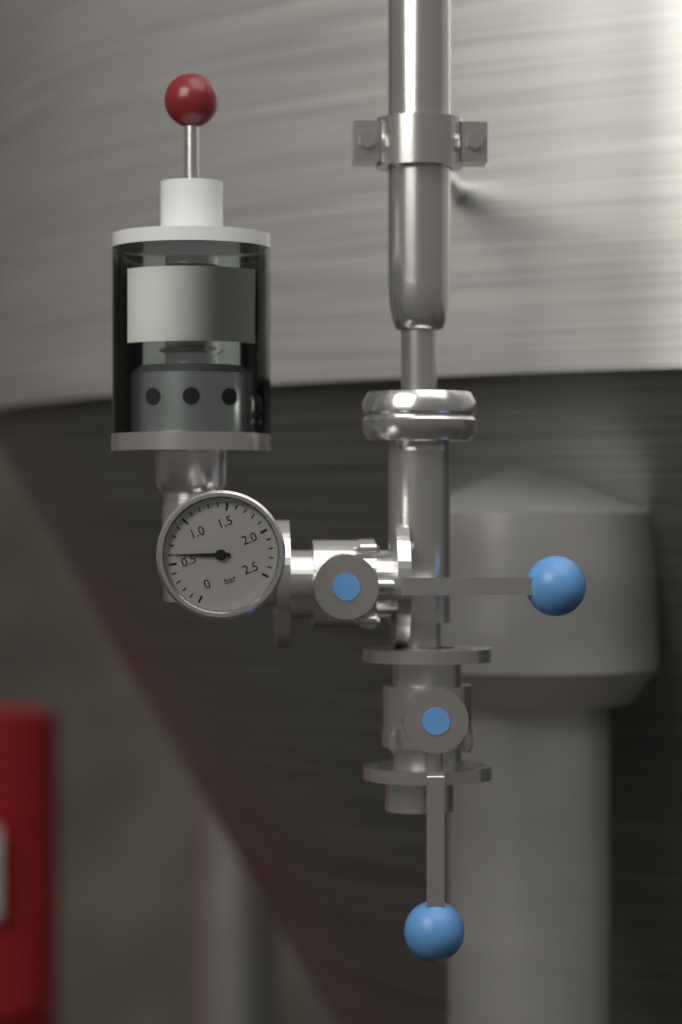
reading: 0.6 bar
